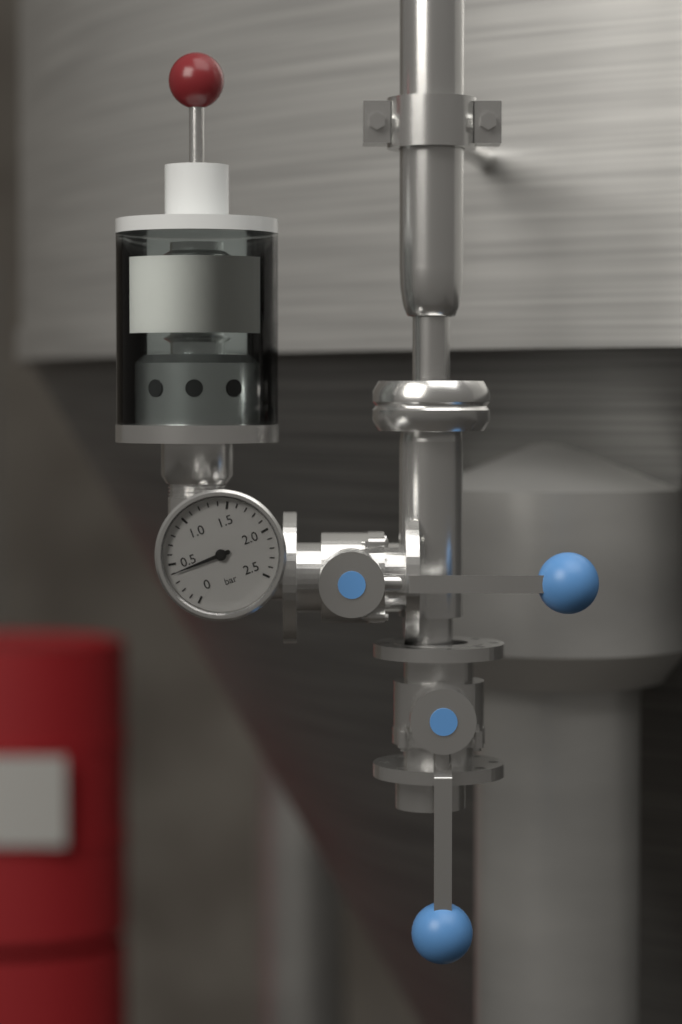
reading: 0.4 bar
